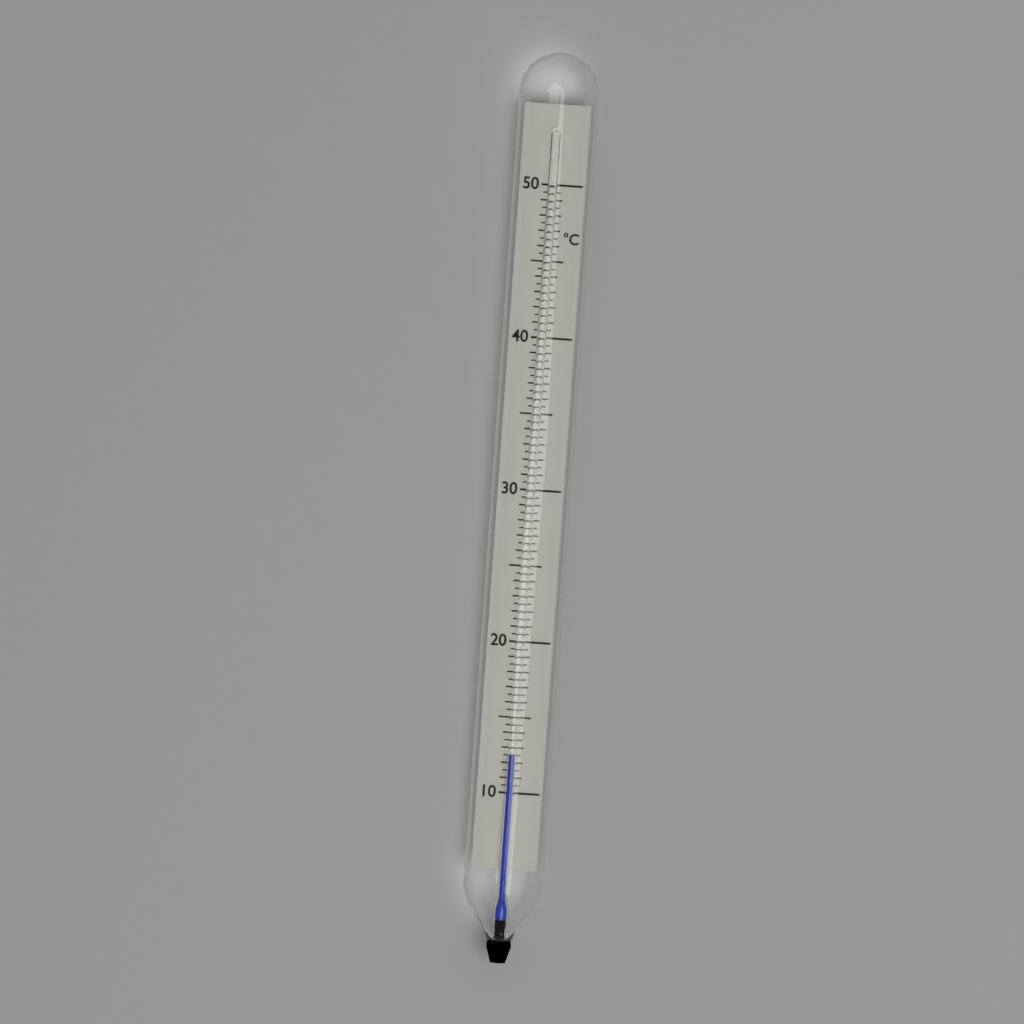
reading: 12.5 °C
